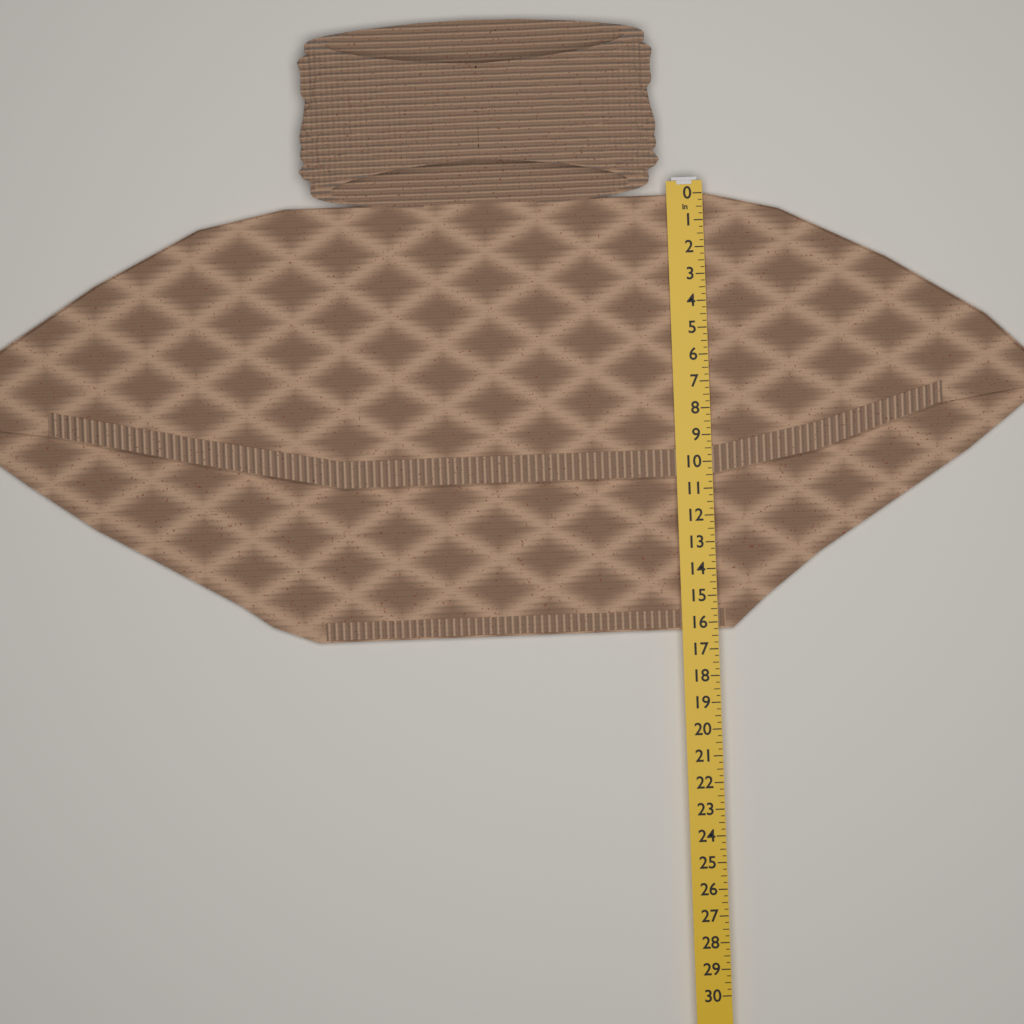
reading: 16.25 in
